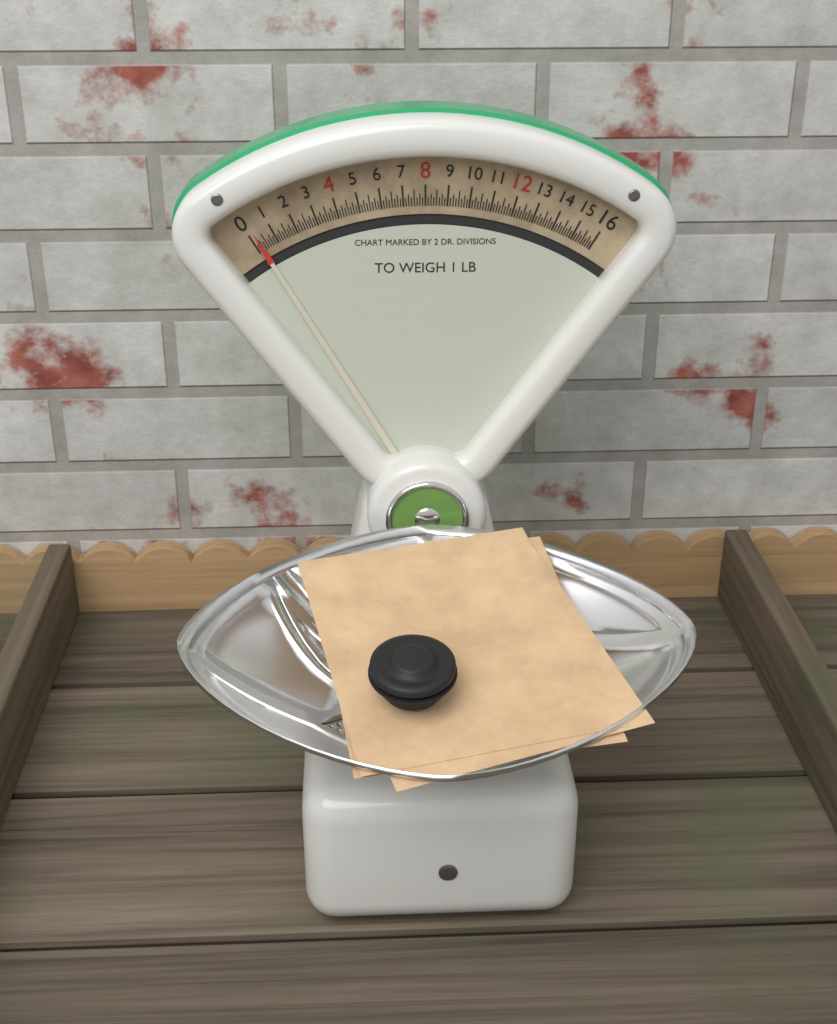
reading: 0.250 oz
